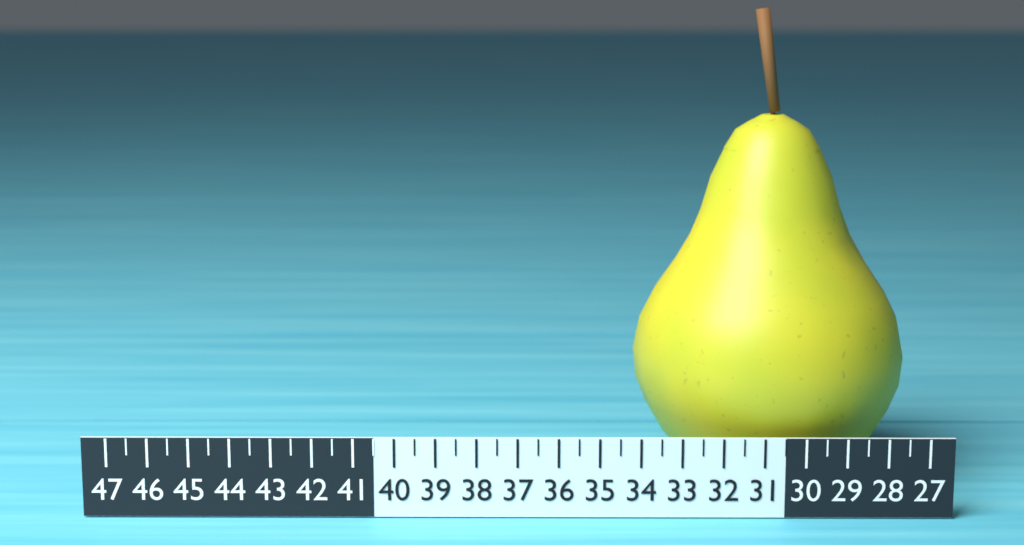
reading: 34.0 (no unit)
